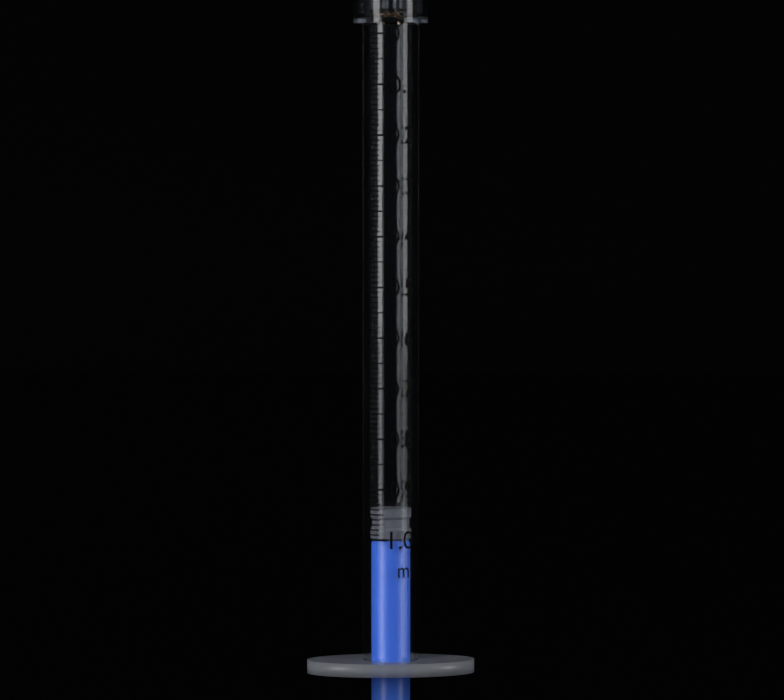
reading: 0.94 ml
